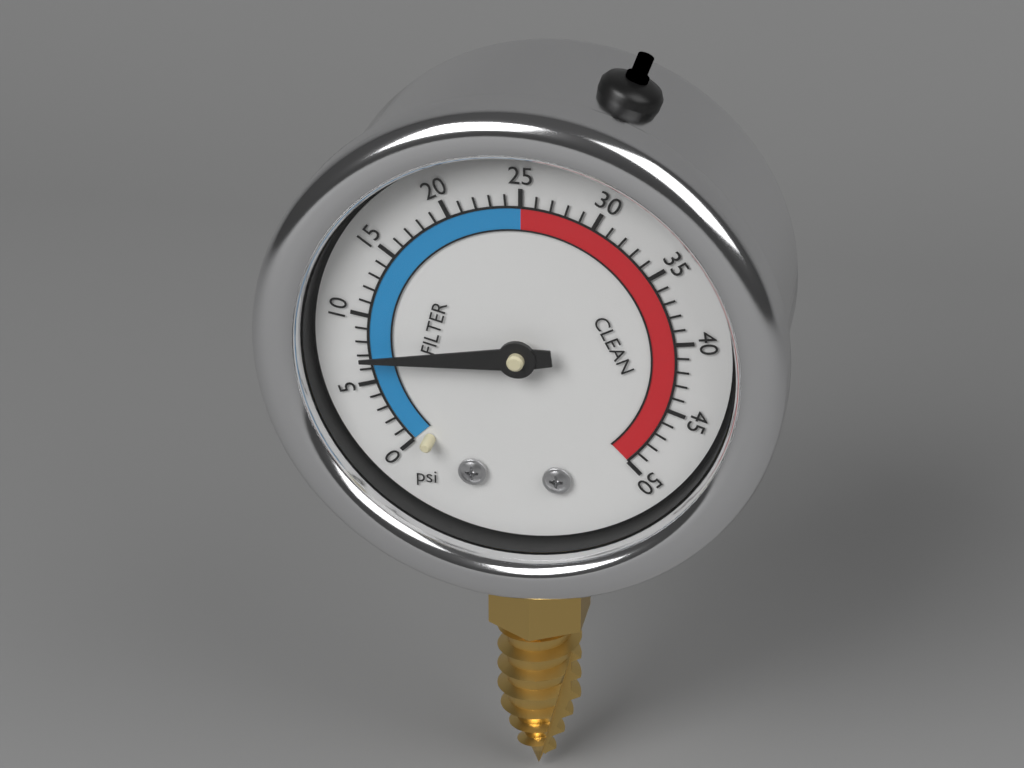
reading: 7 psi
